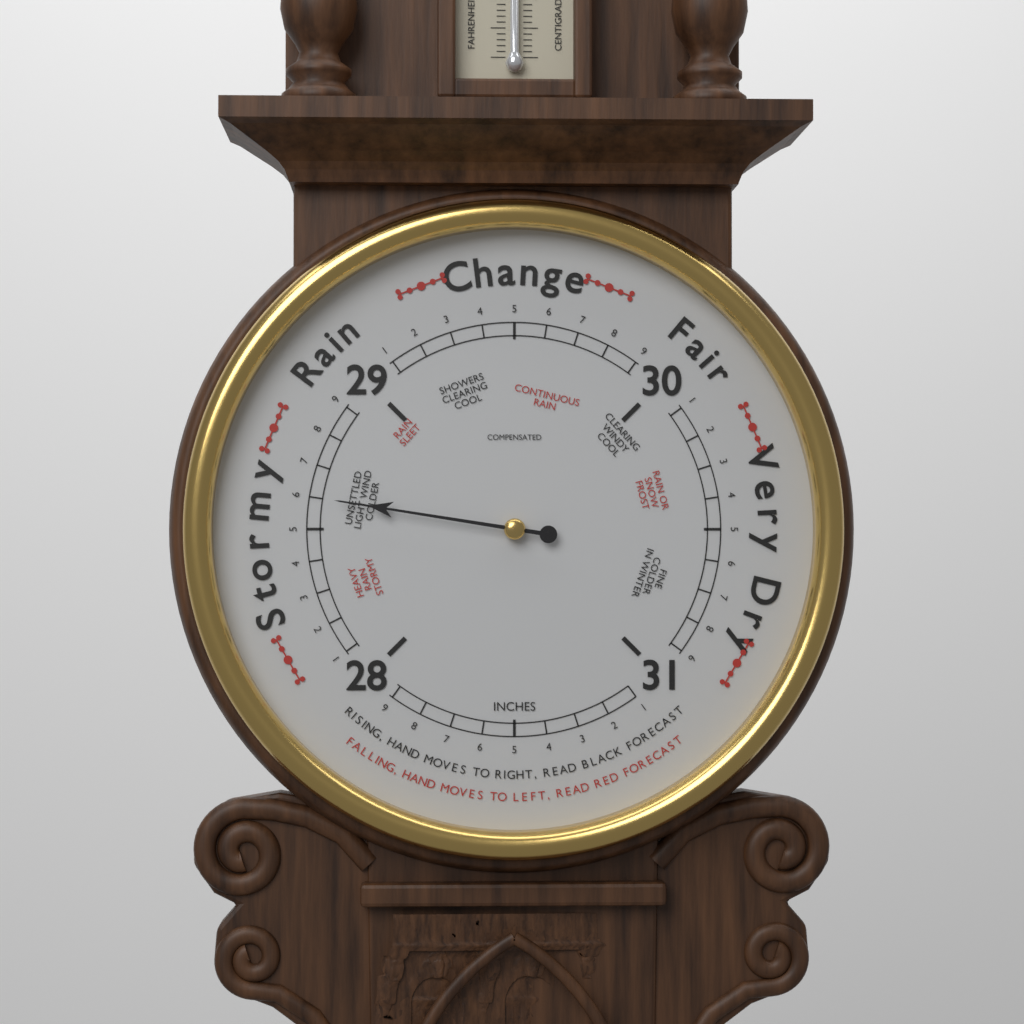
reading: 28.6 inHg
